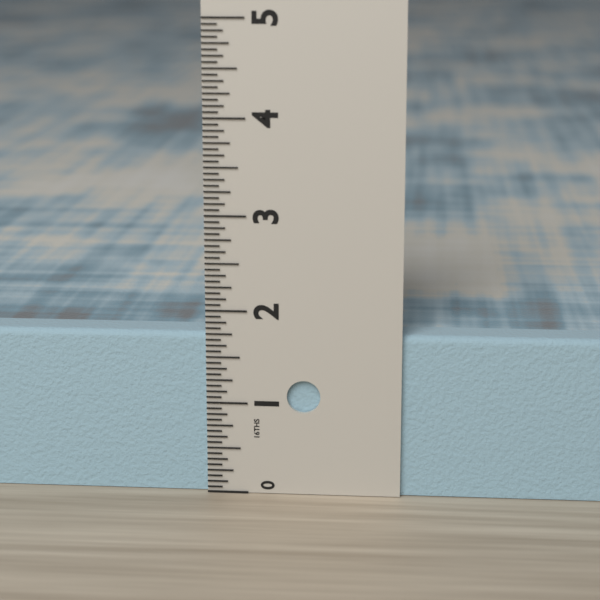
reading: 1.7500 in
